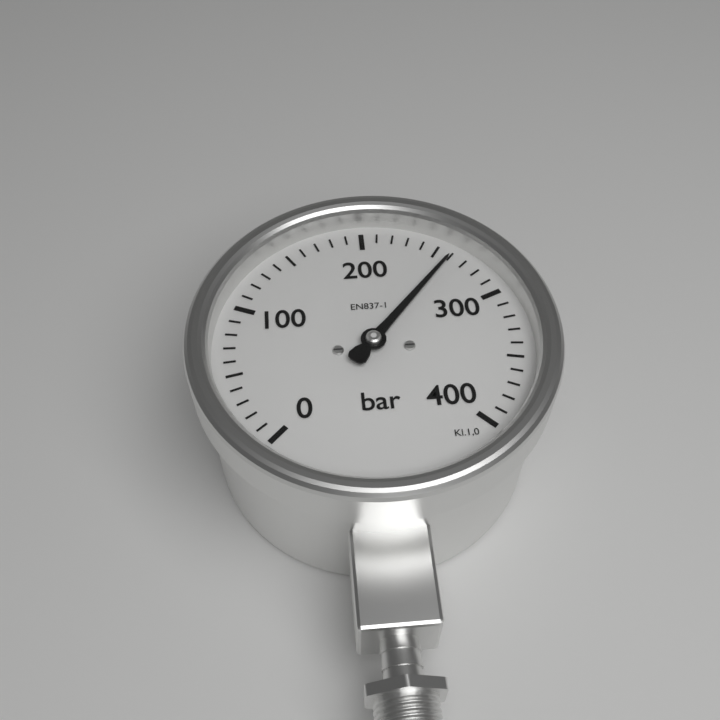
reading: 260 bar
